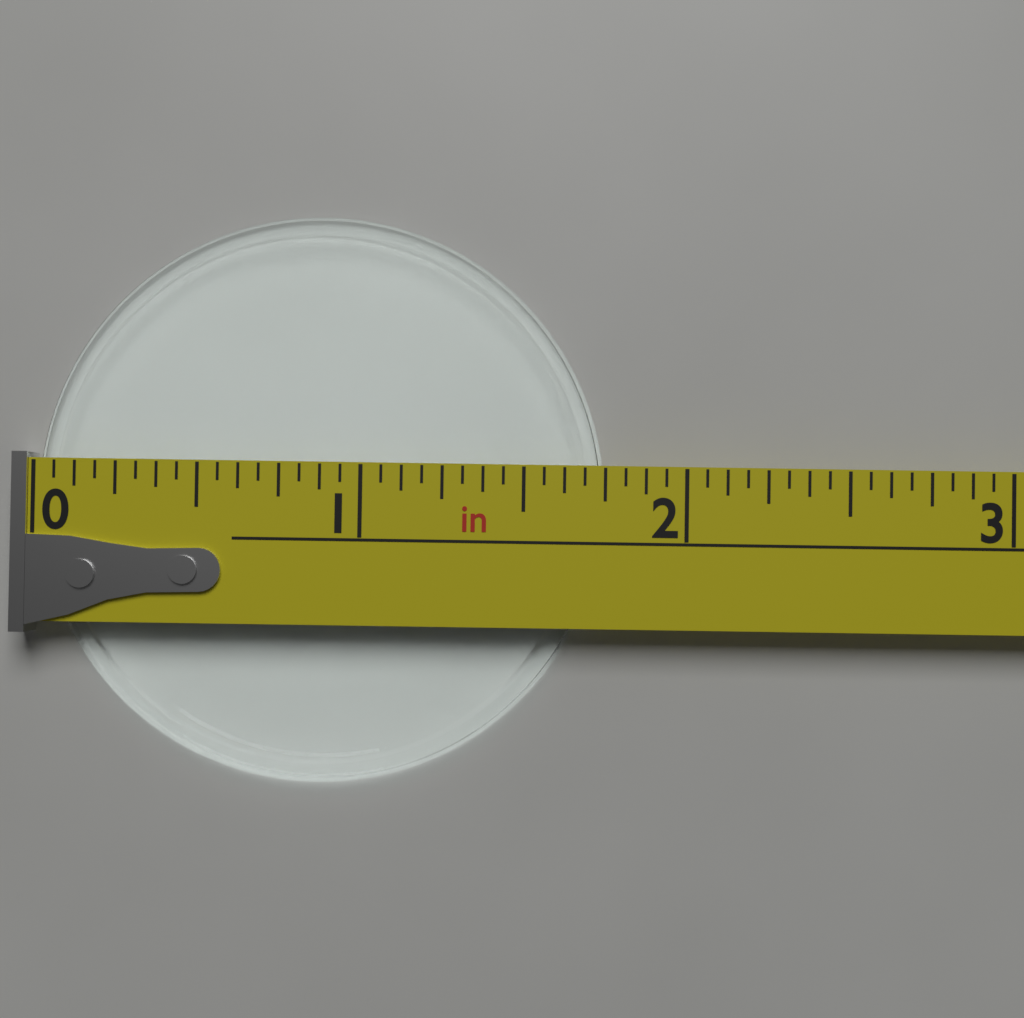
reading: 1.7500 in
